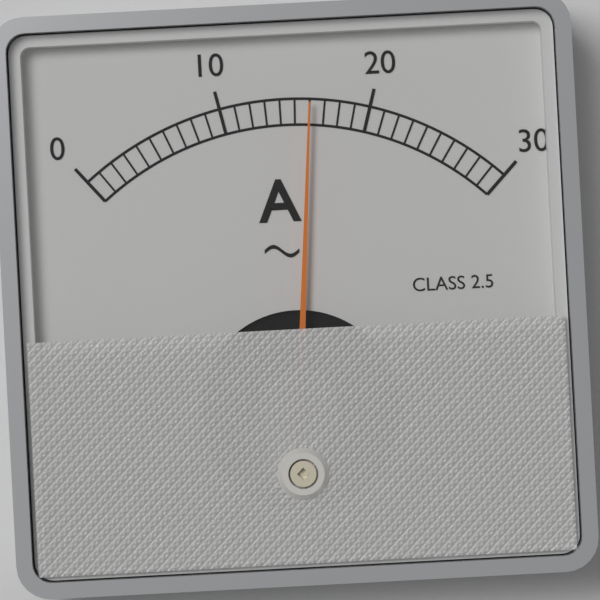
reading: 16 A
